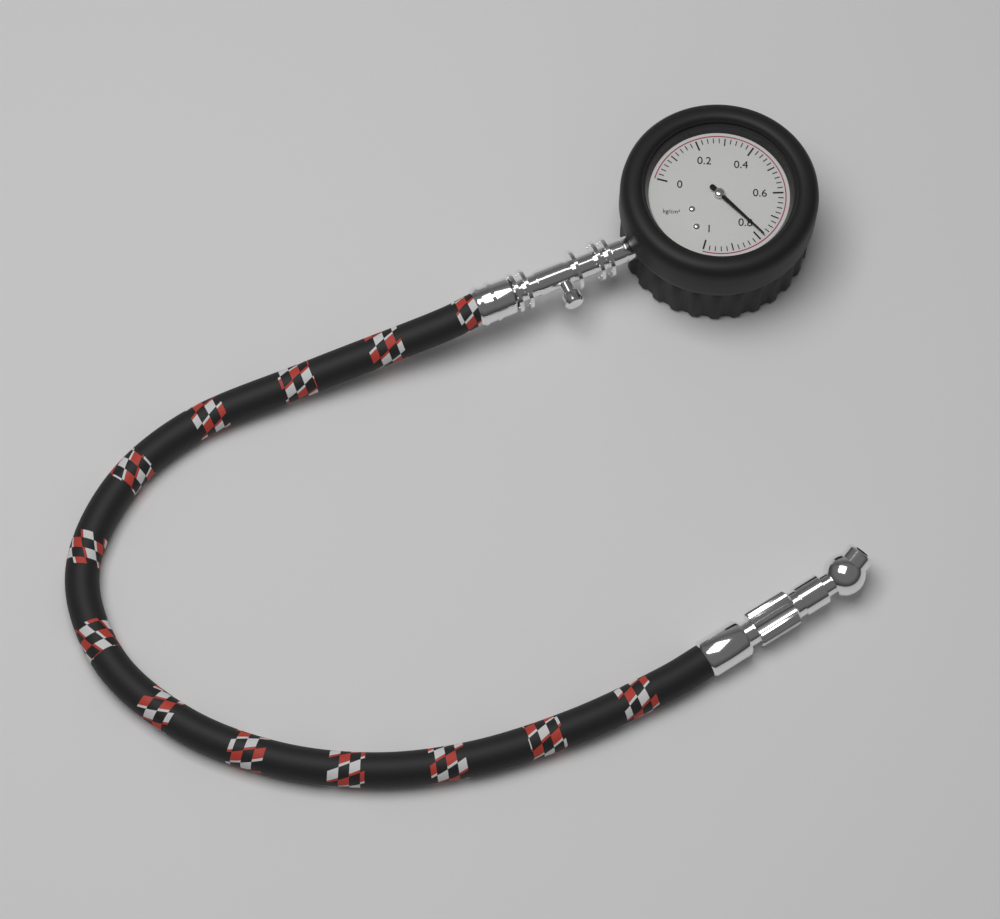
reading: 0.78 kg/cm²
